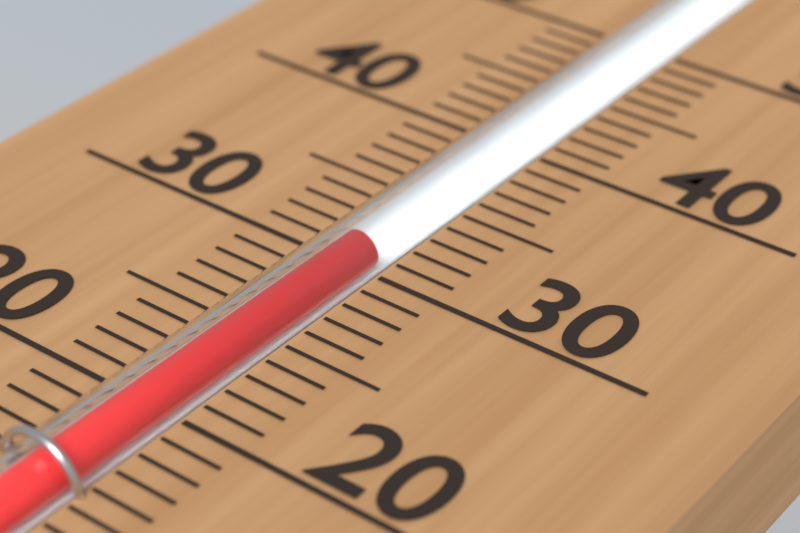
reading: 31 (no unit)
